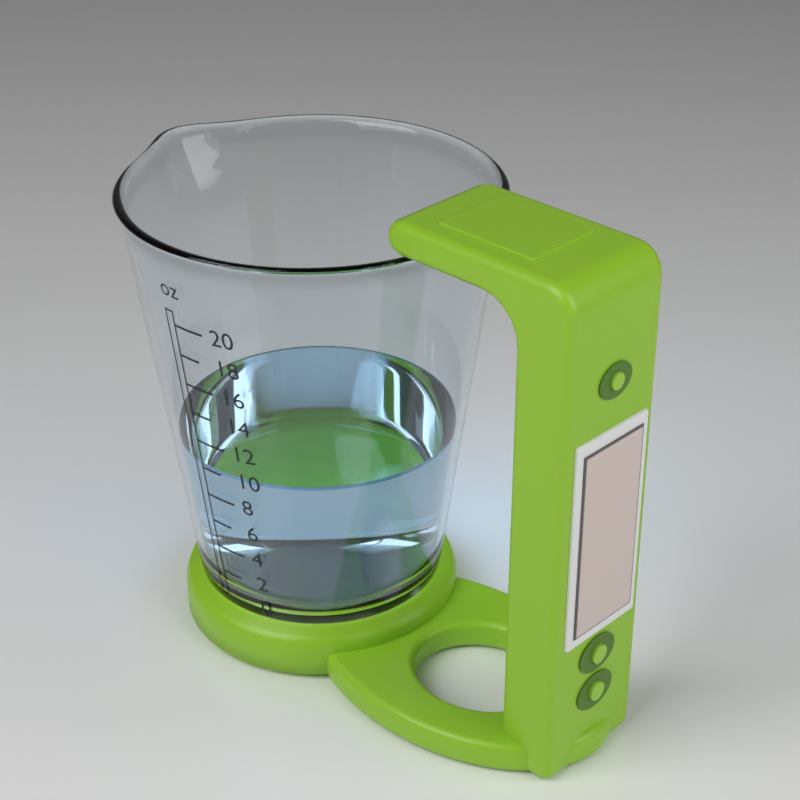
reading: 10 oz
